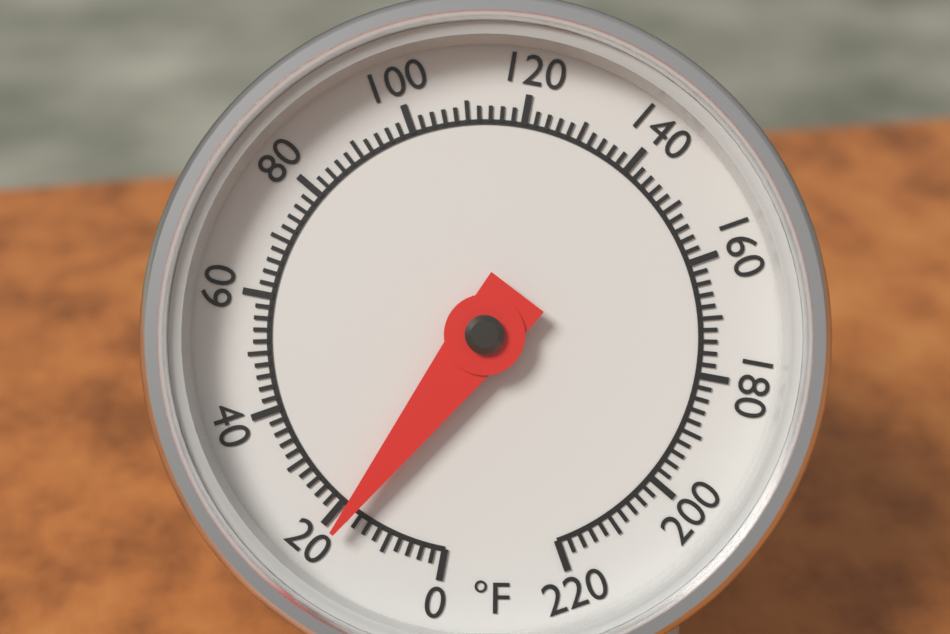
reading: 18 °F
